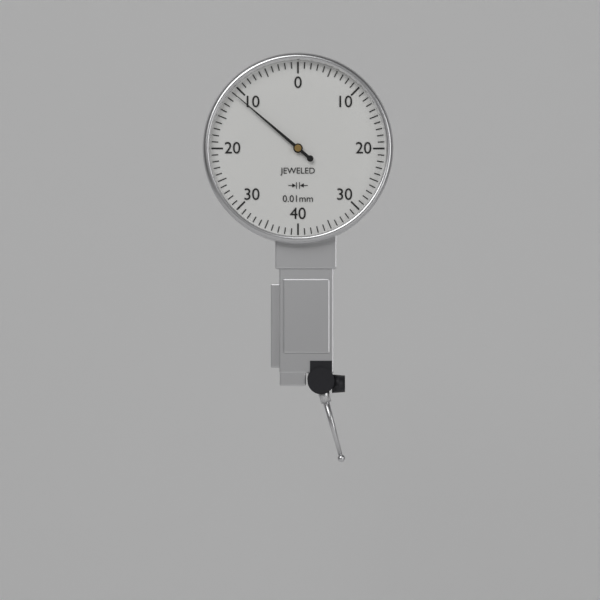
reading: 0.11 mm
